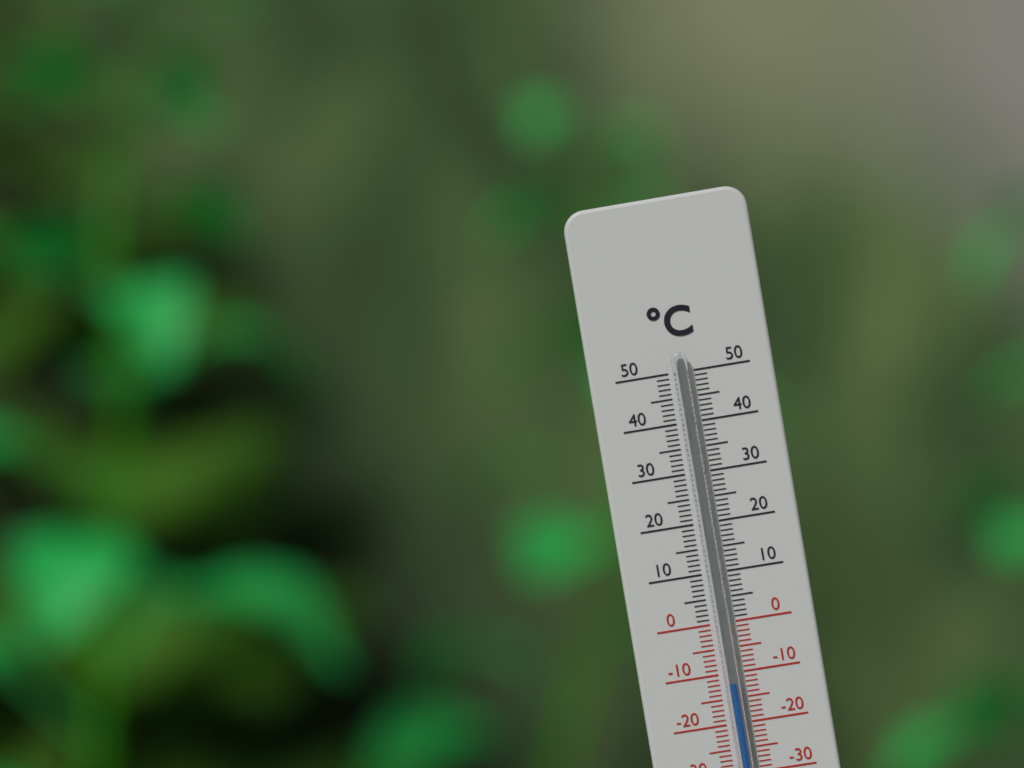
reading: -12 °C
